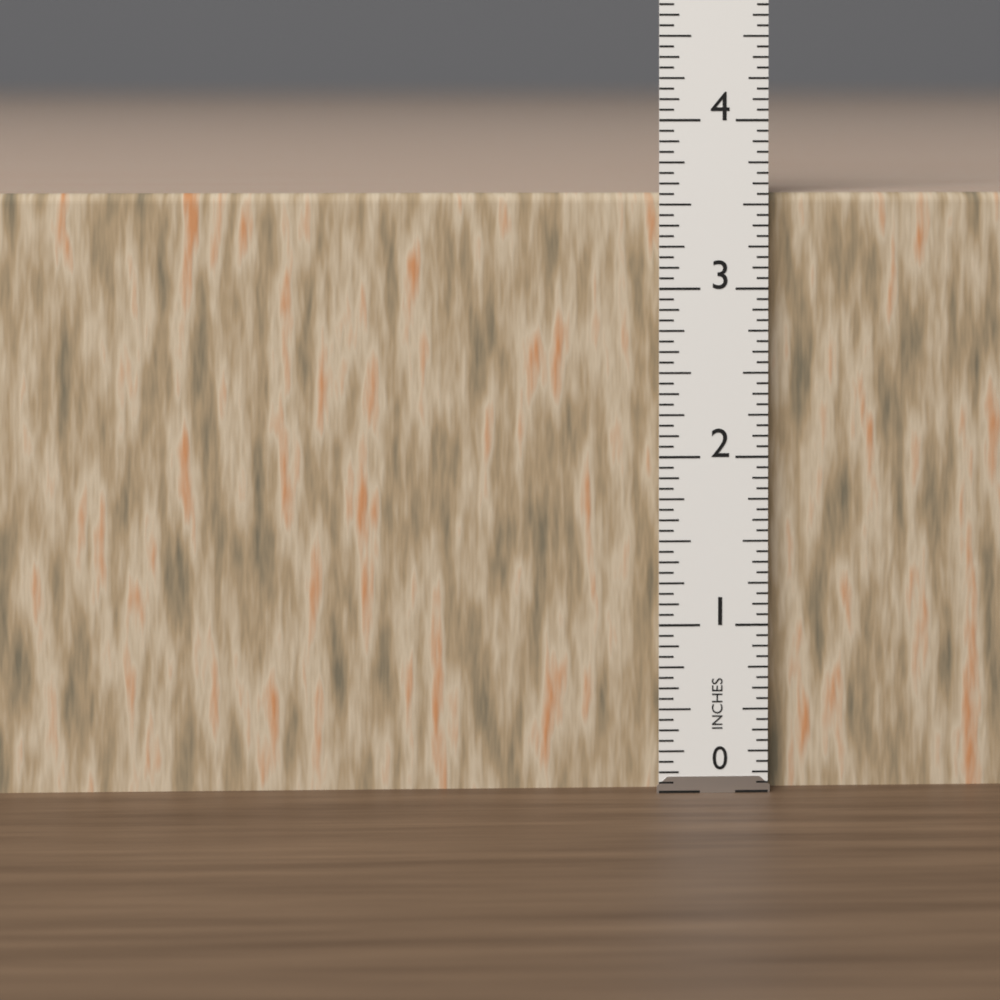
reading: 3.5625 in
